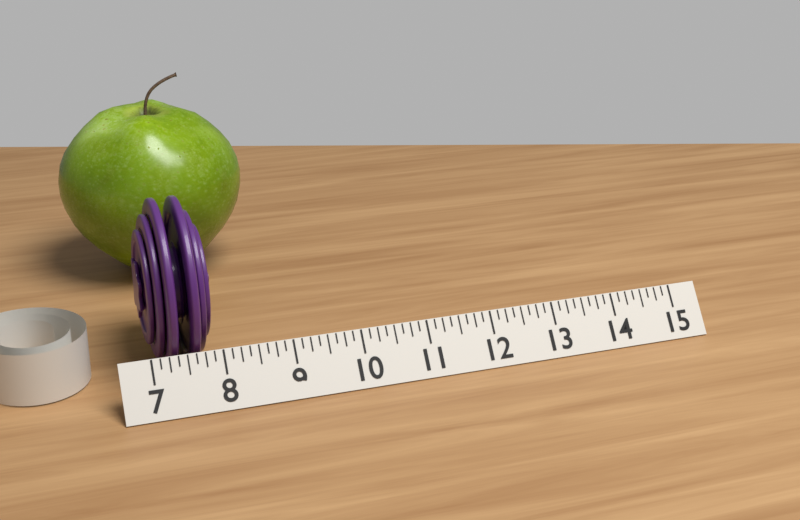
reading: 8.000 (no unit)
